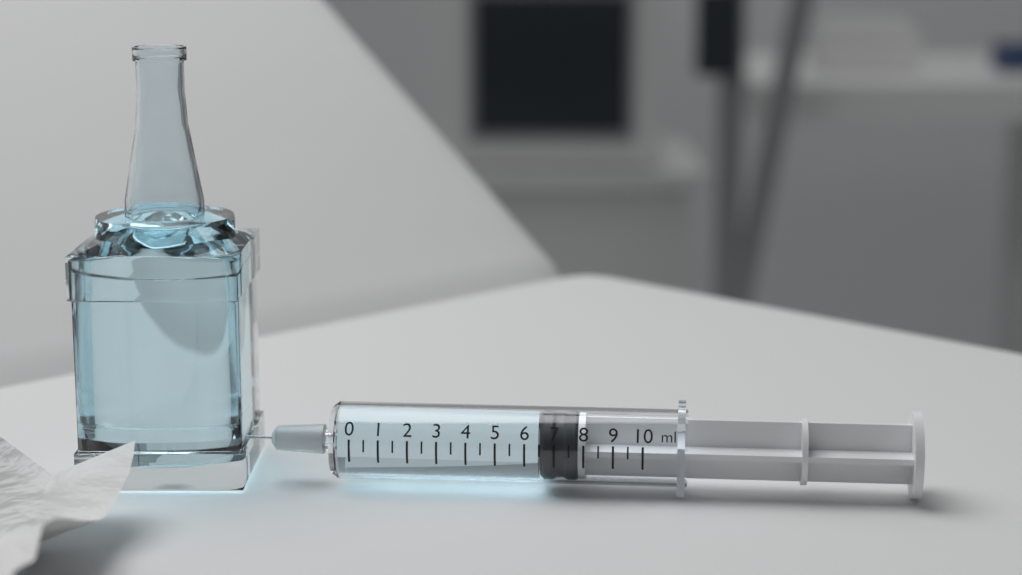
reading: 6.5 ml
